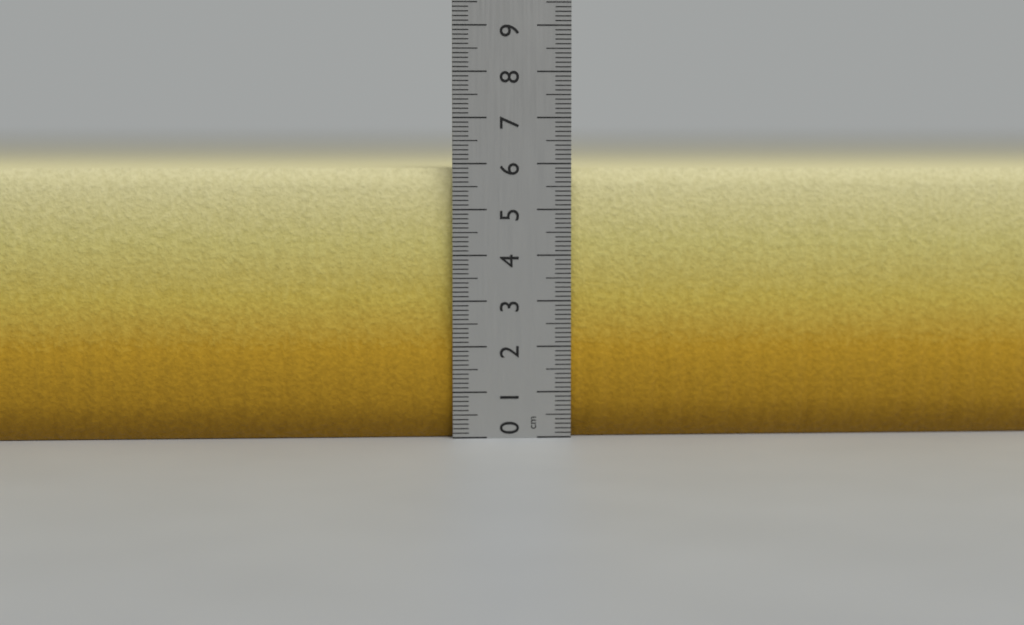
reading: 5.9 cm
